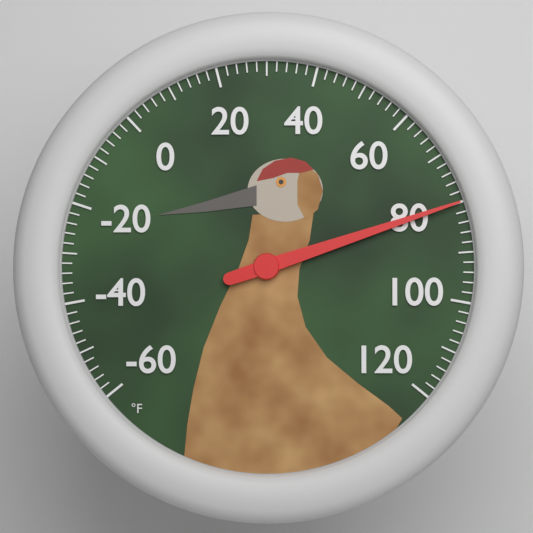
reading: 80 °F
